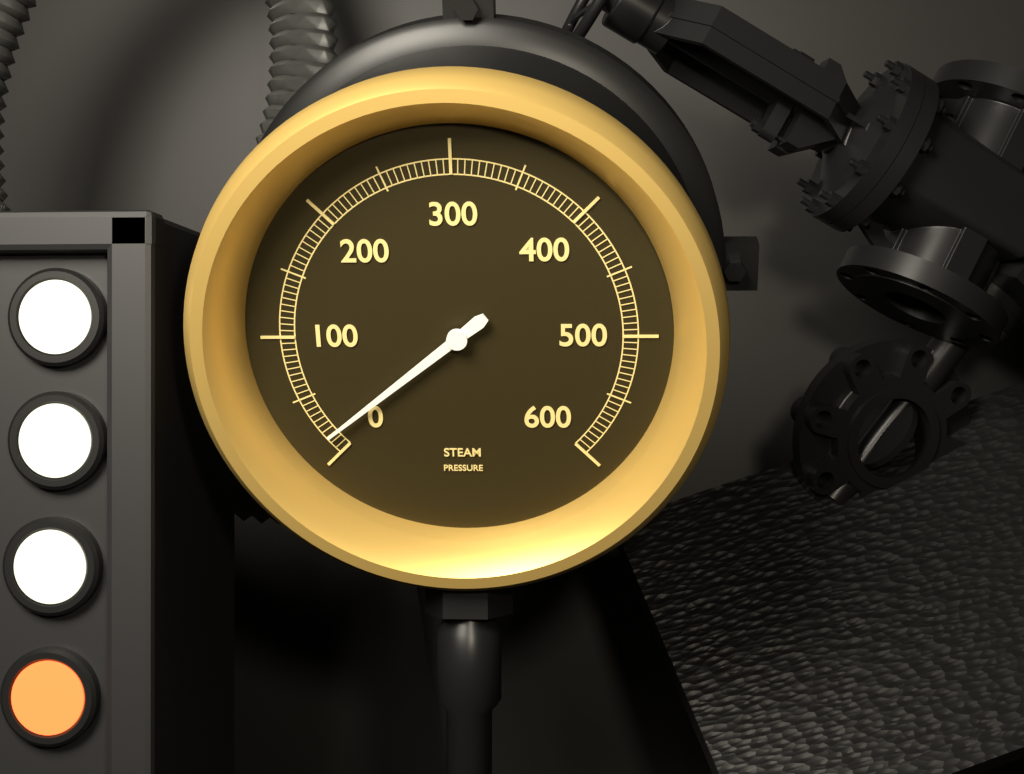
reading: 15 (no unit)
